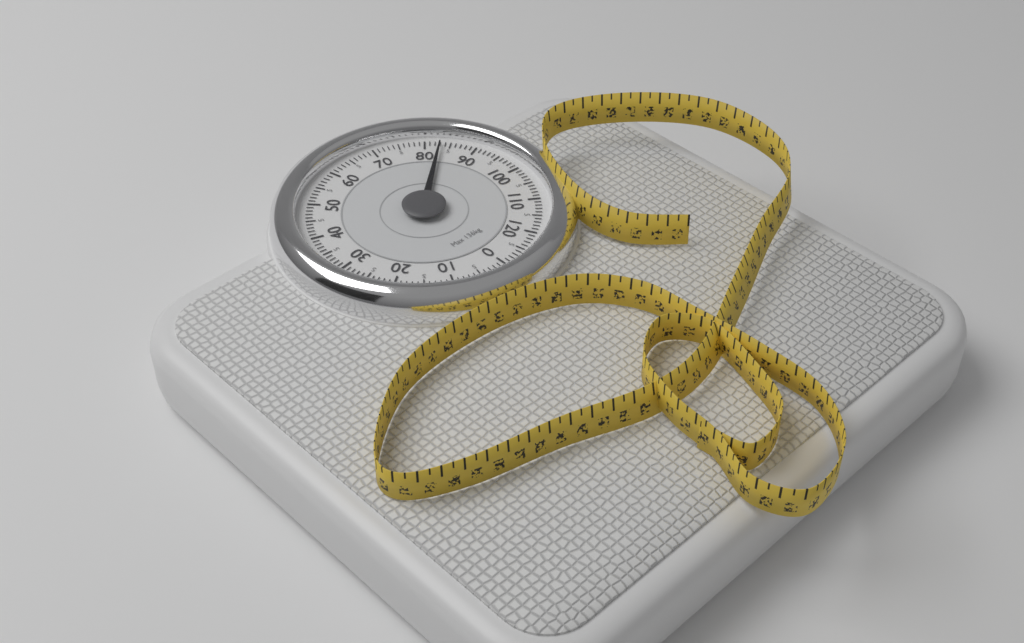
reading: 83 kg
